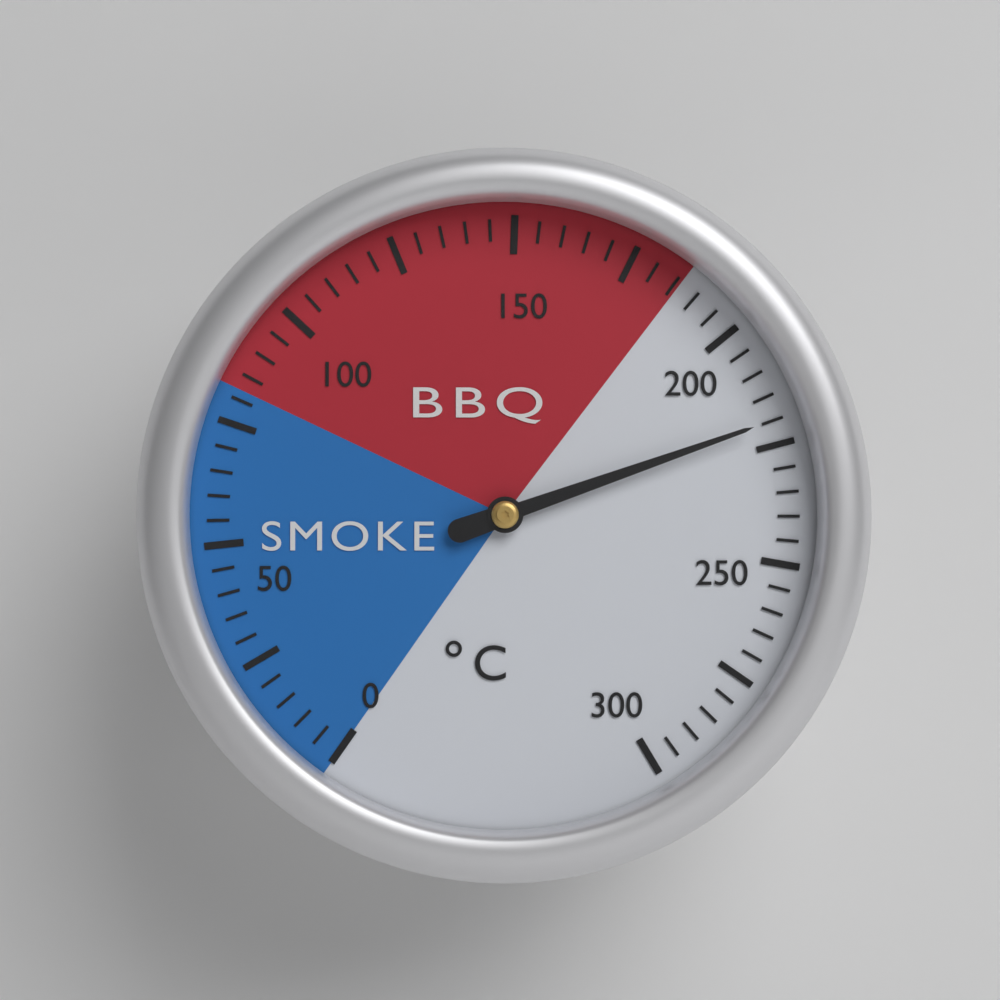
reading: 220 °C
